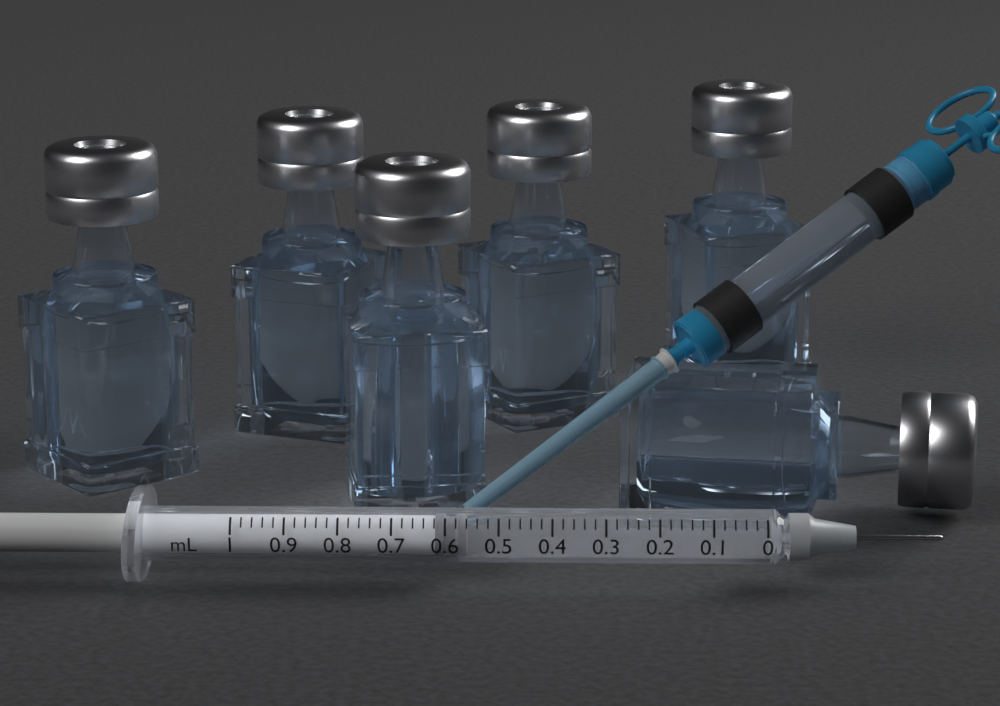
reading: 0.56 mL
